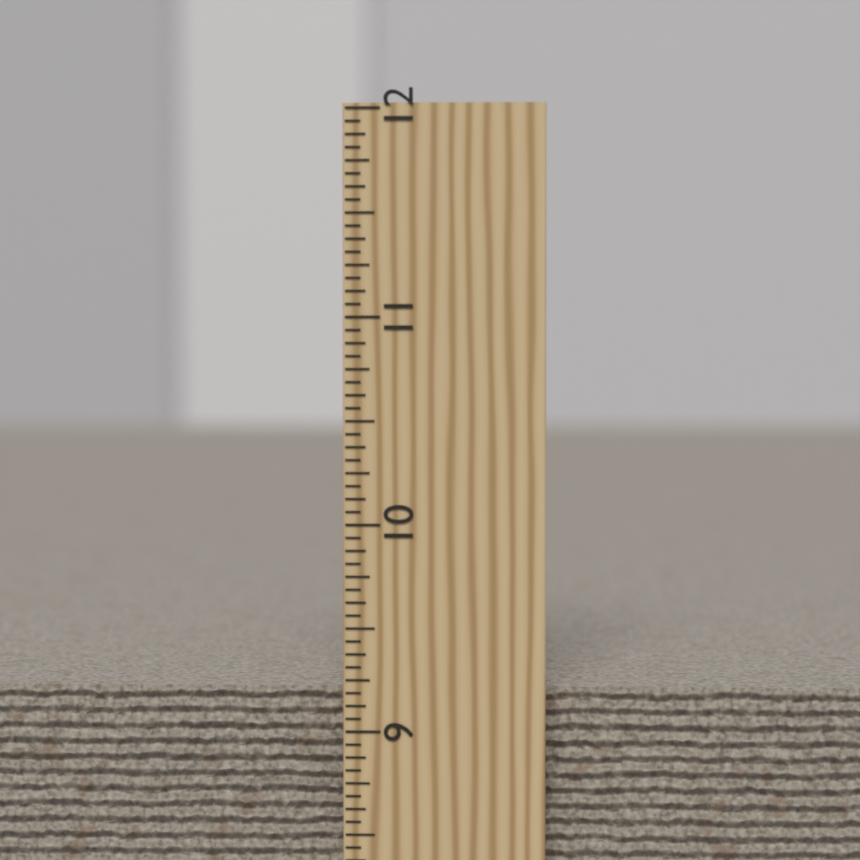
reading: 9.1875 inch
